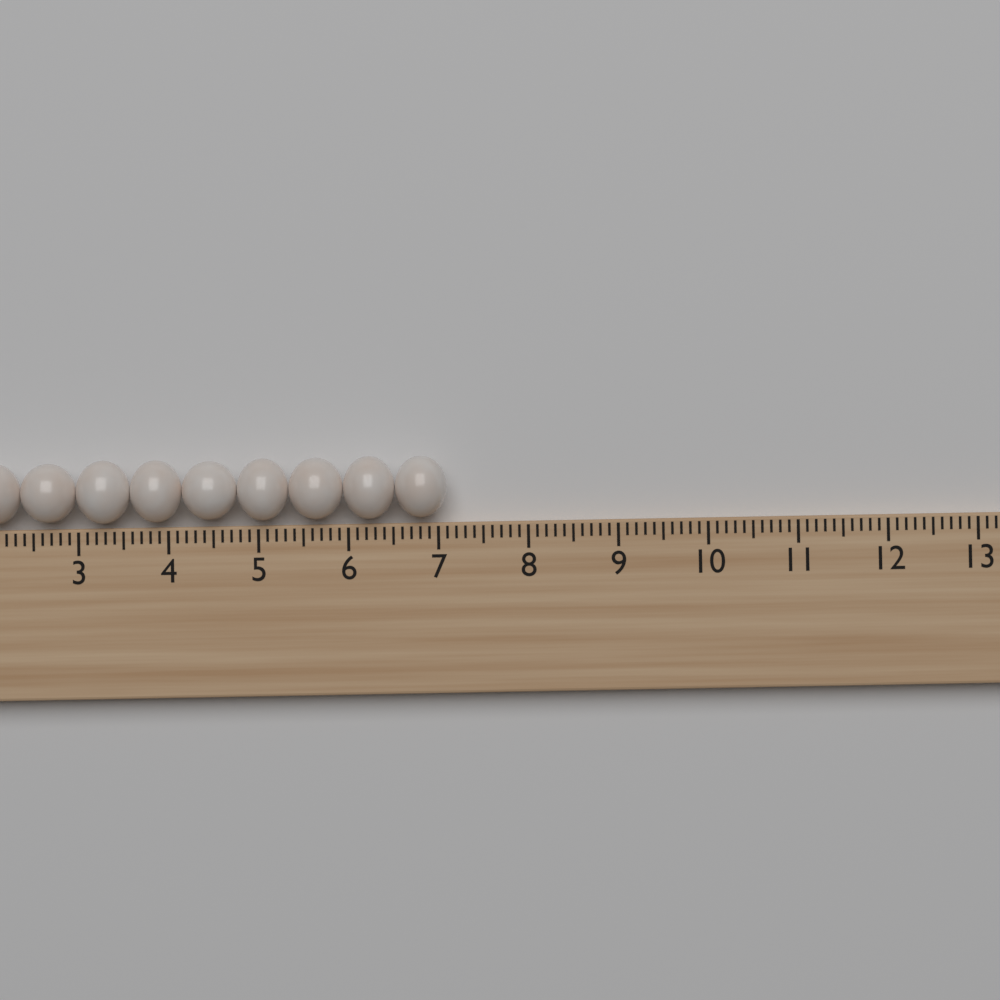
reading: 7.1 (no unit)
